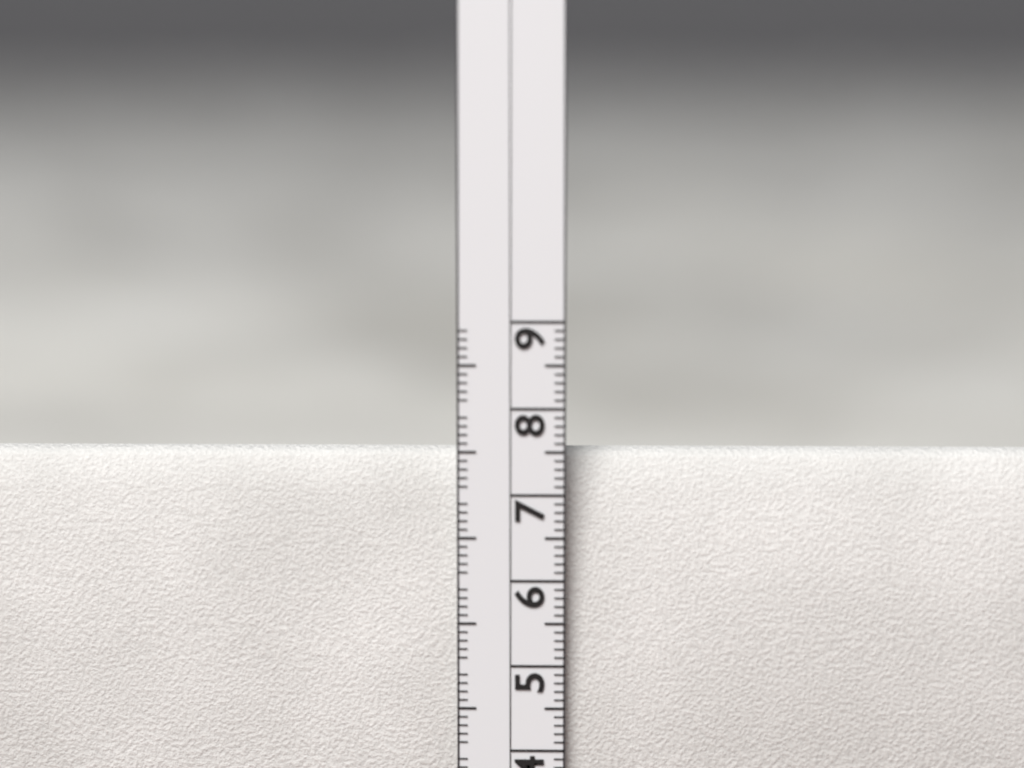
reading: 7.5 cm
